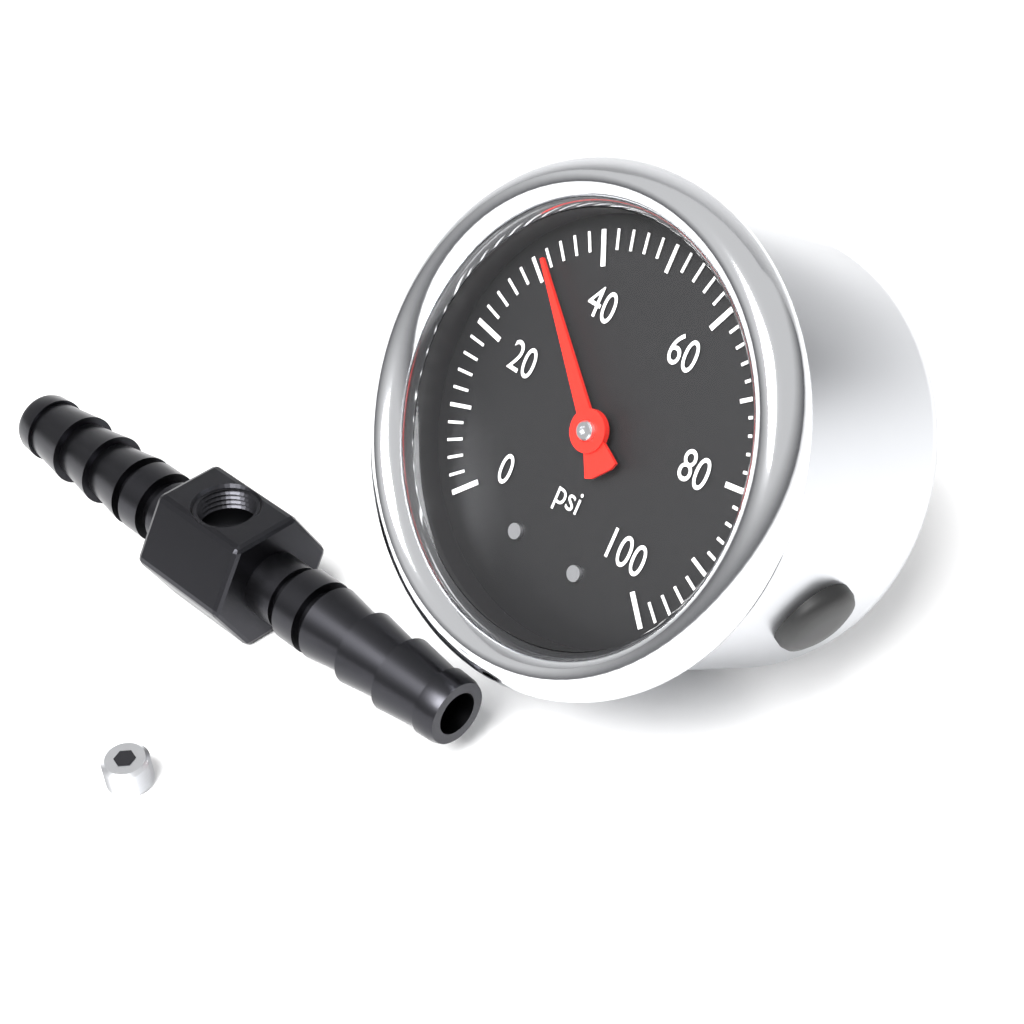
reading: 32 psi
